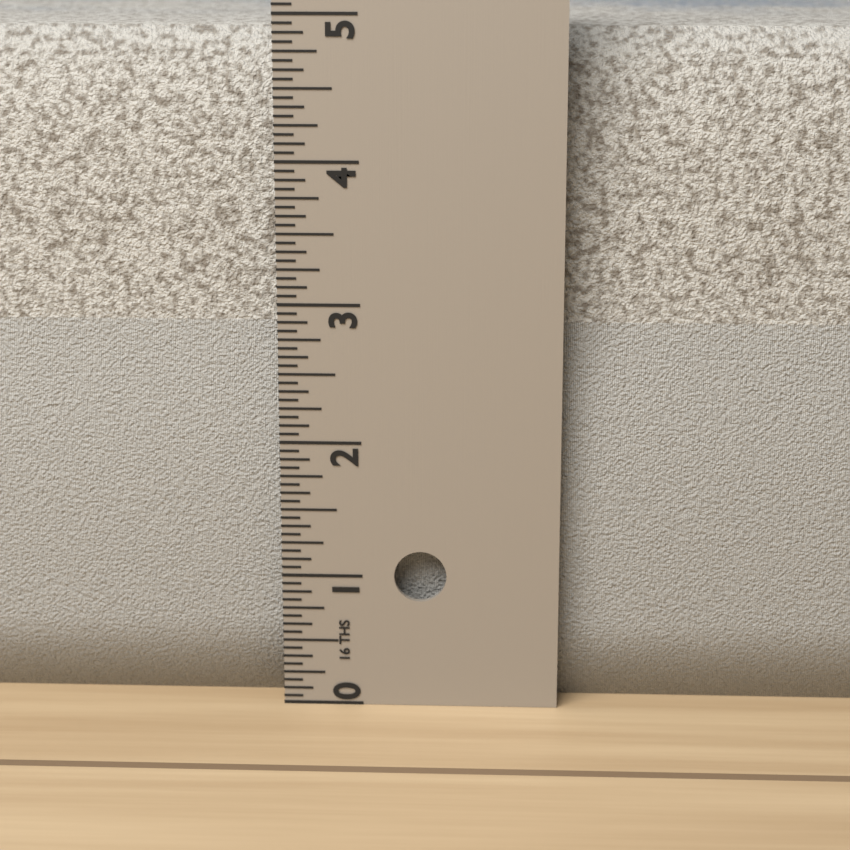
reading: 4.8750 in
